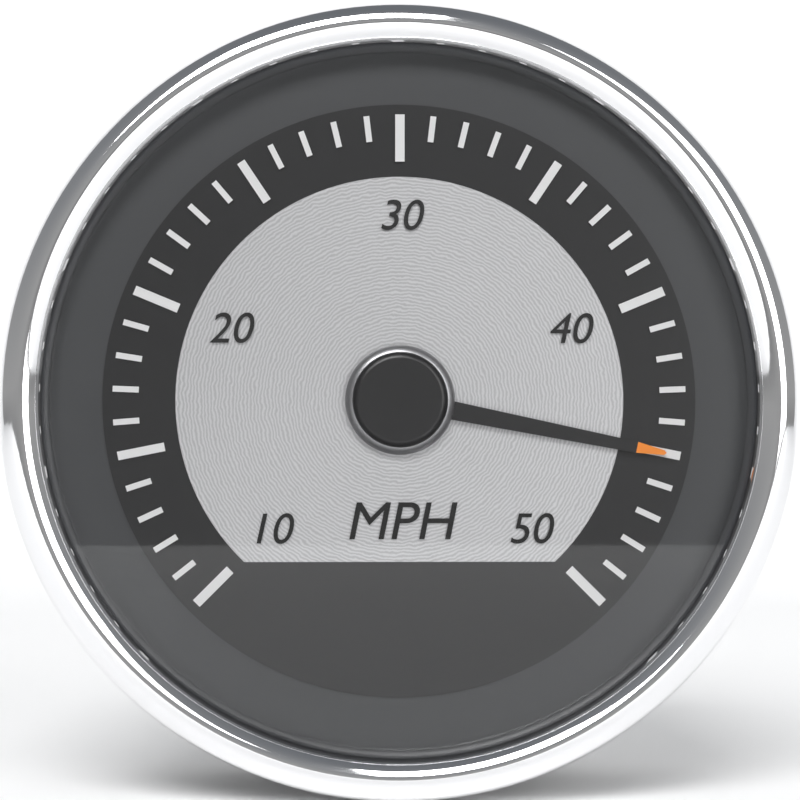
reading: 45 mph
